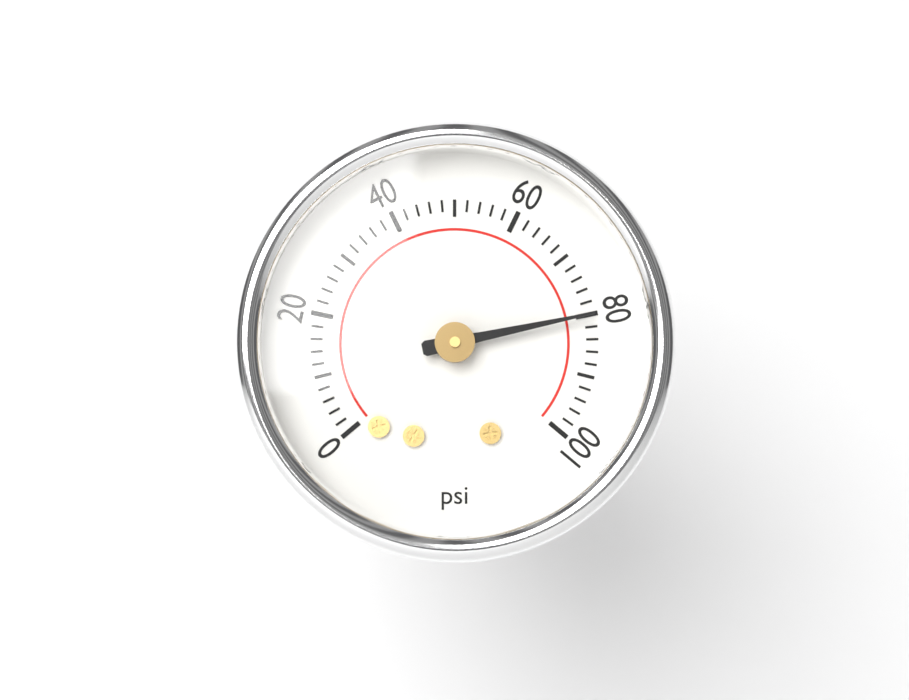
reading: 80 psi
